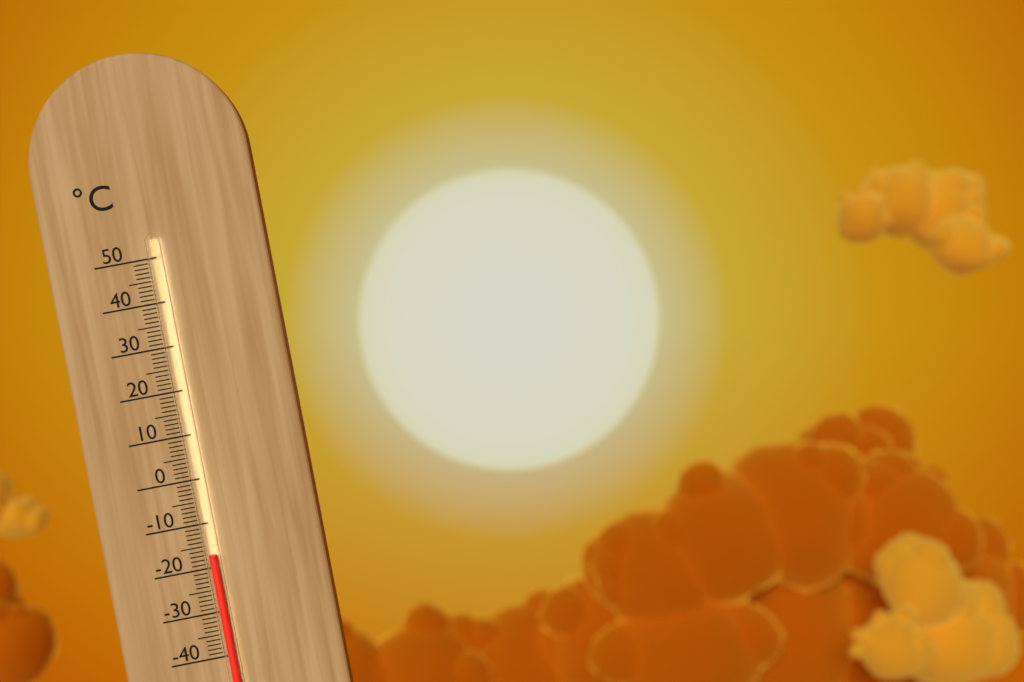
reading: -17 °C
